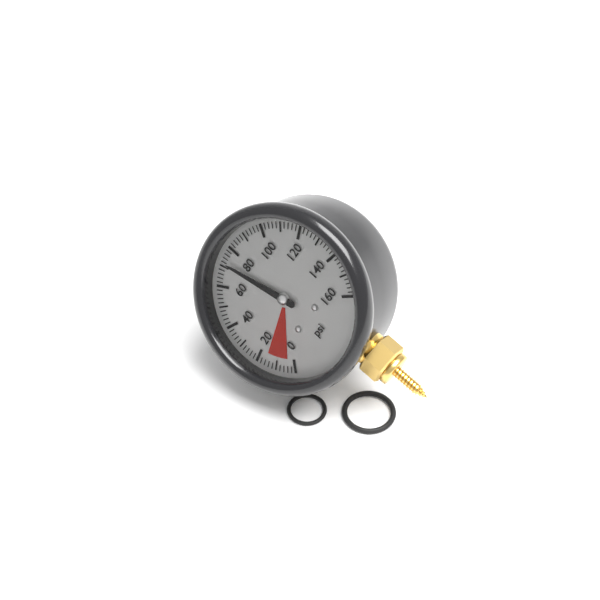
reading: 72 psi
